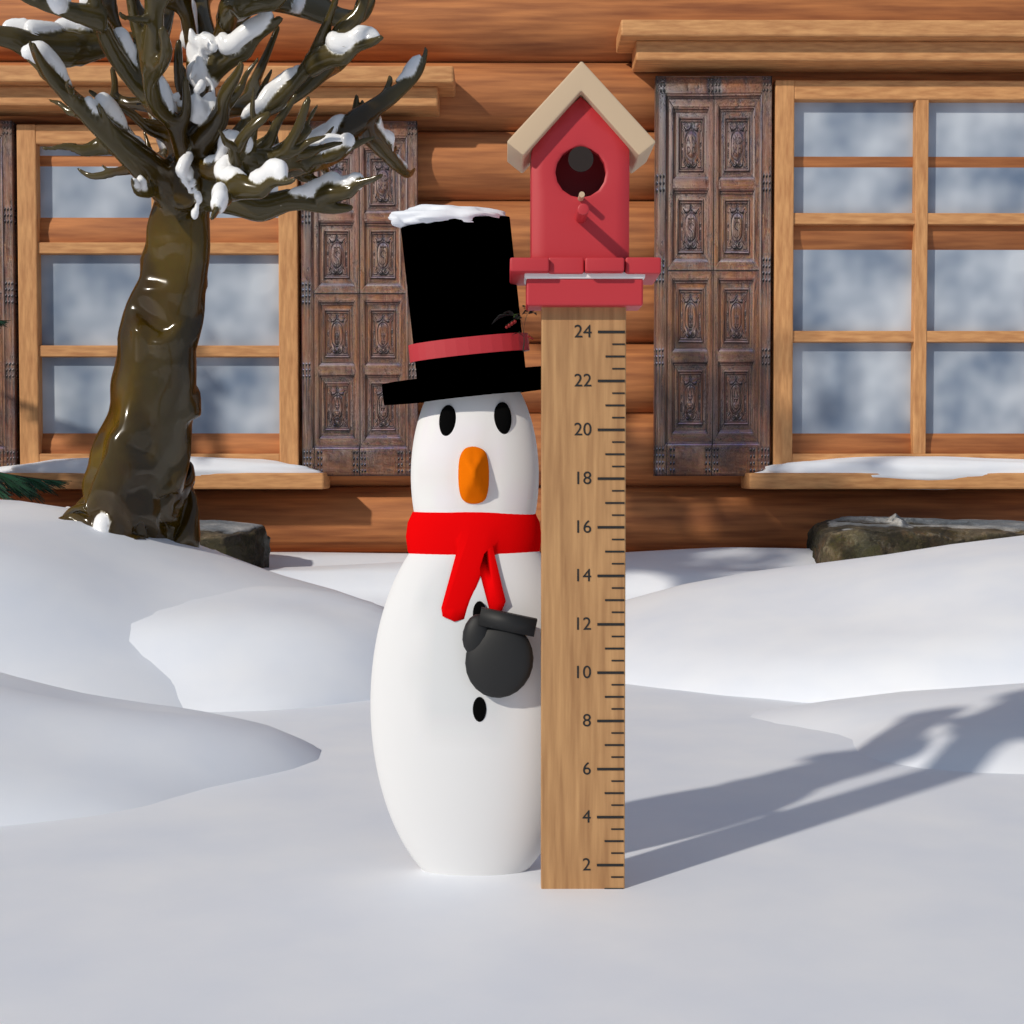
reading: 1.0 (no unit)
